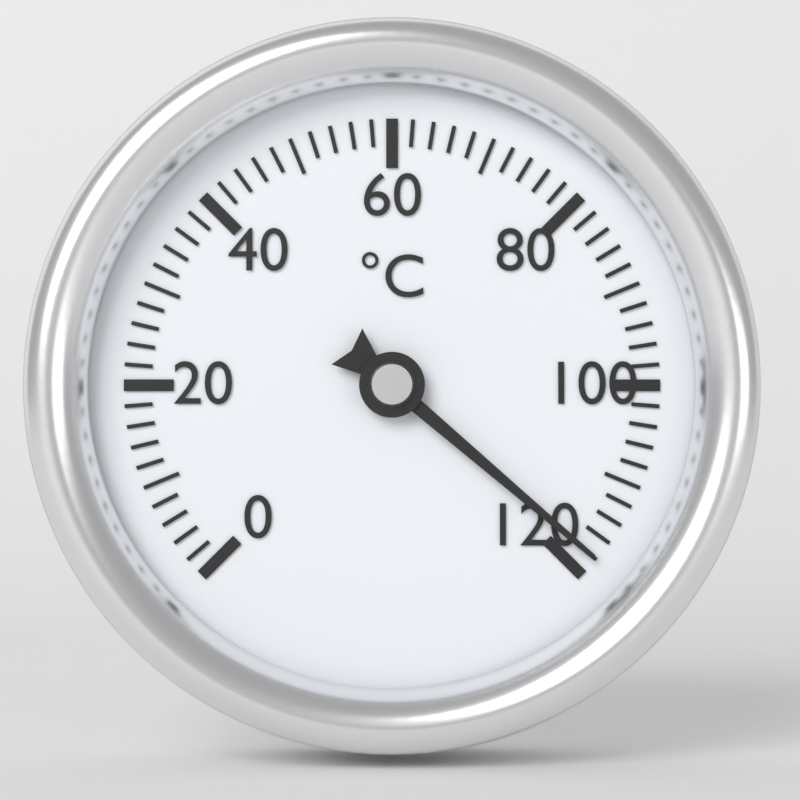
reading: 118 °C
